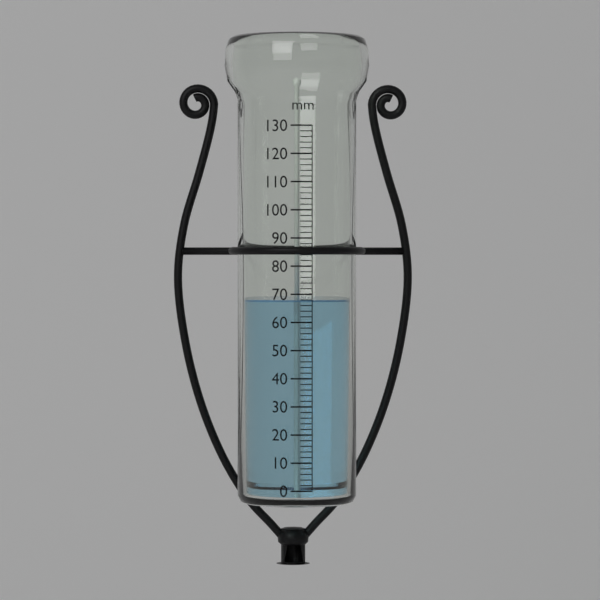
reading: 68 mm
